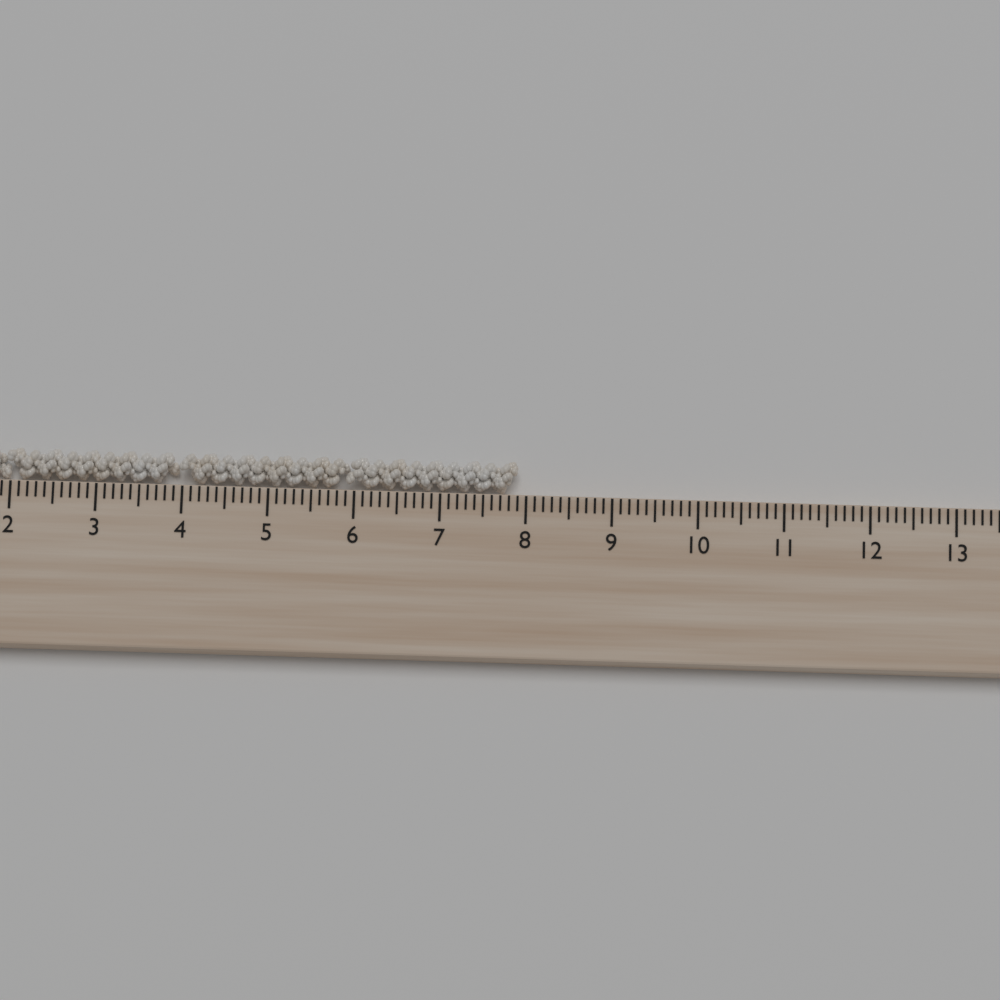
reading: 7.9 cm
